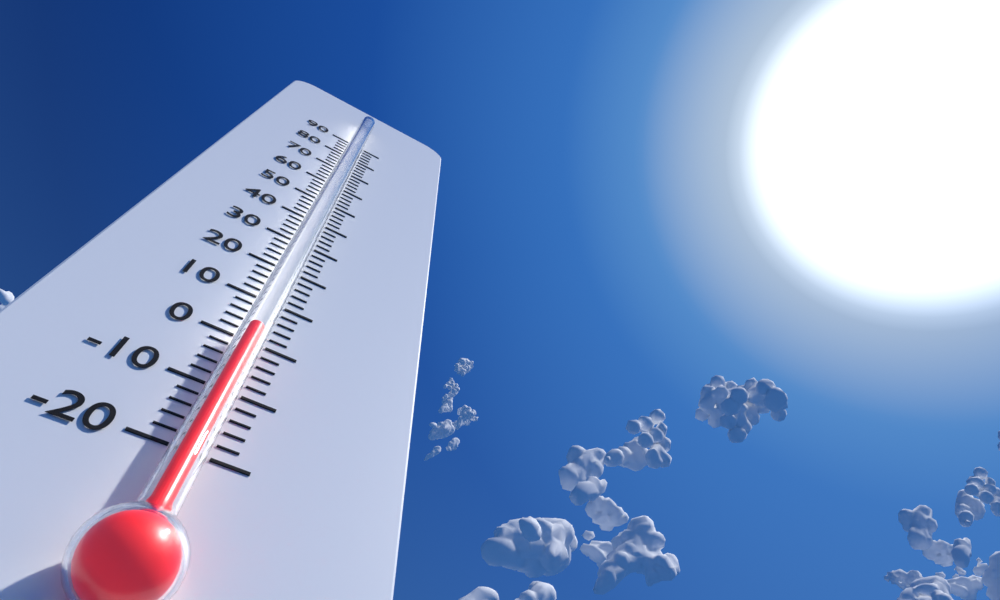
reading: 0 (no unit)
